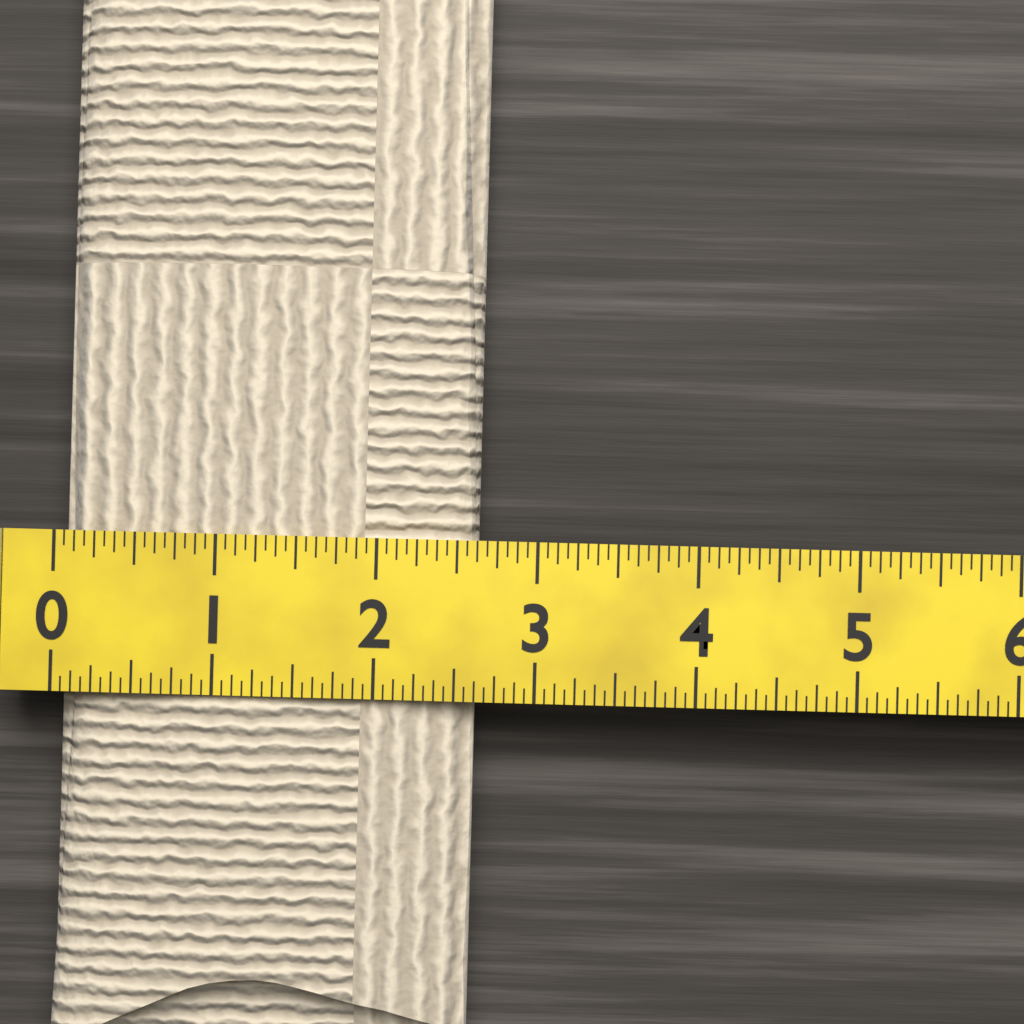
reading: 2.6250 (no unit)
